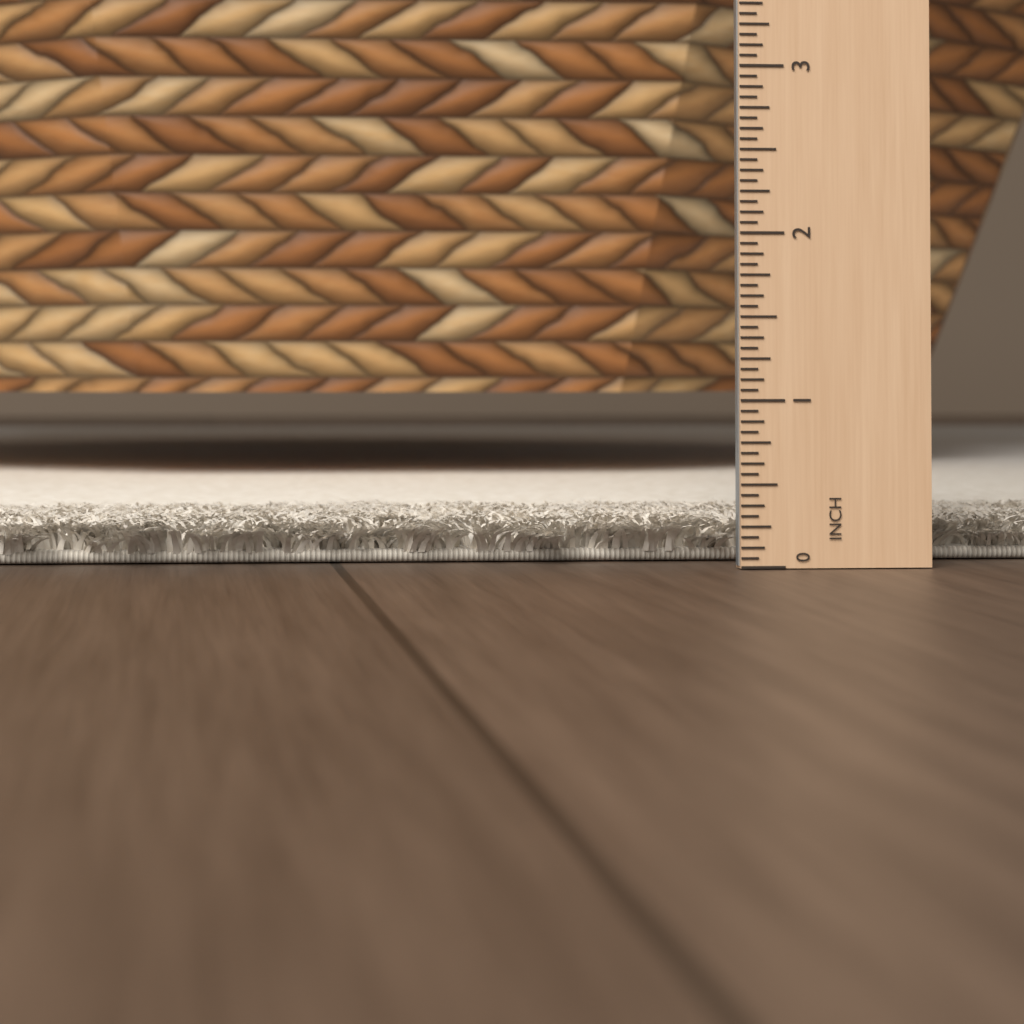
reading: 0.2500 in
